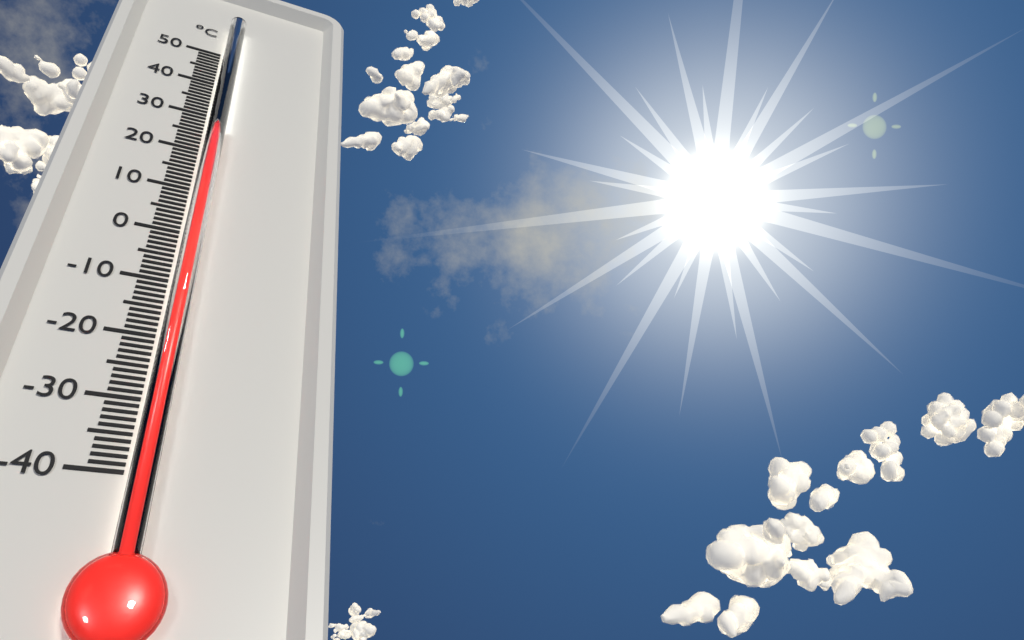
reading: 26 °C
